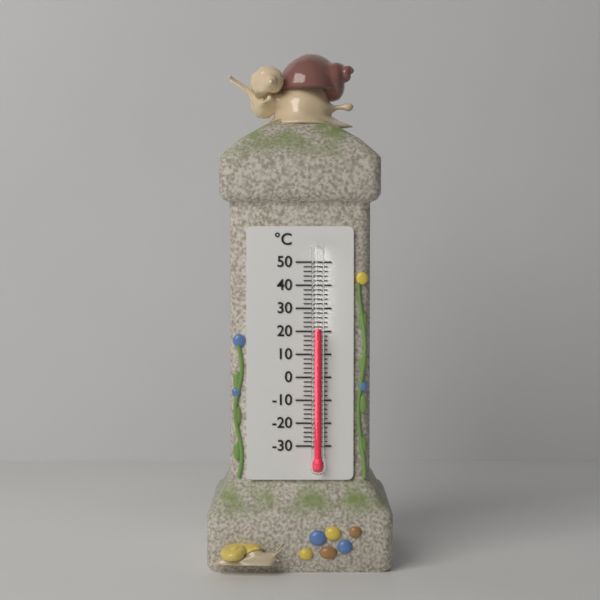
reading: 21 °C
